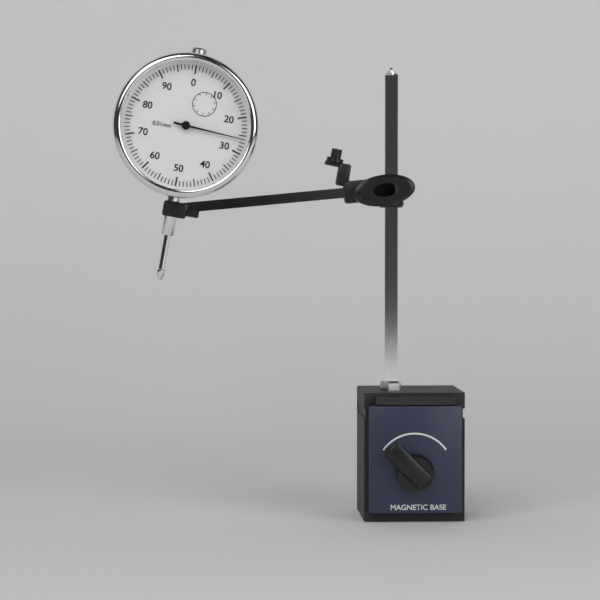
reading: 0.26 mm
